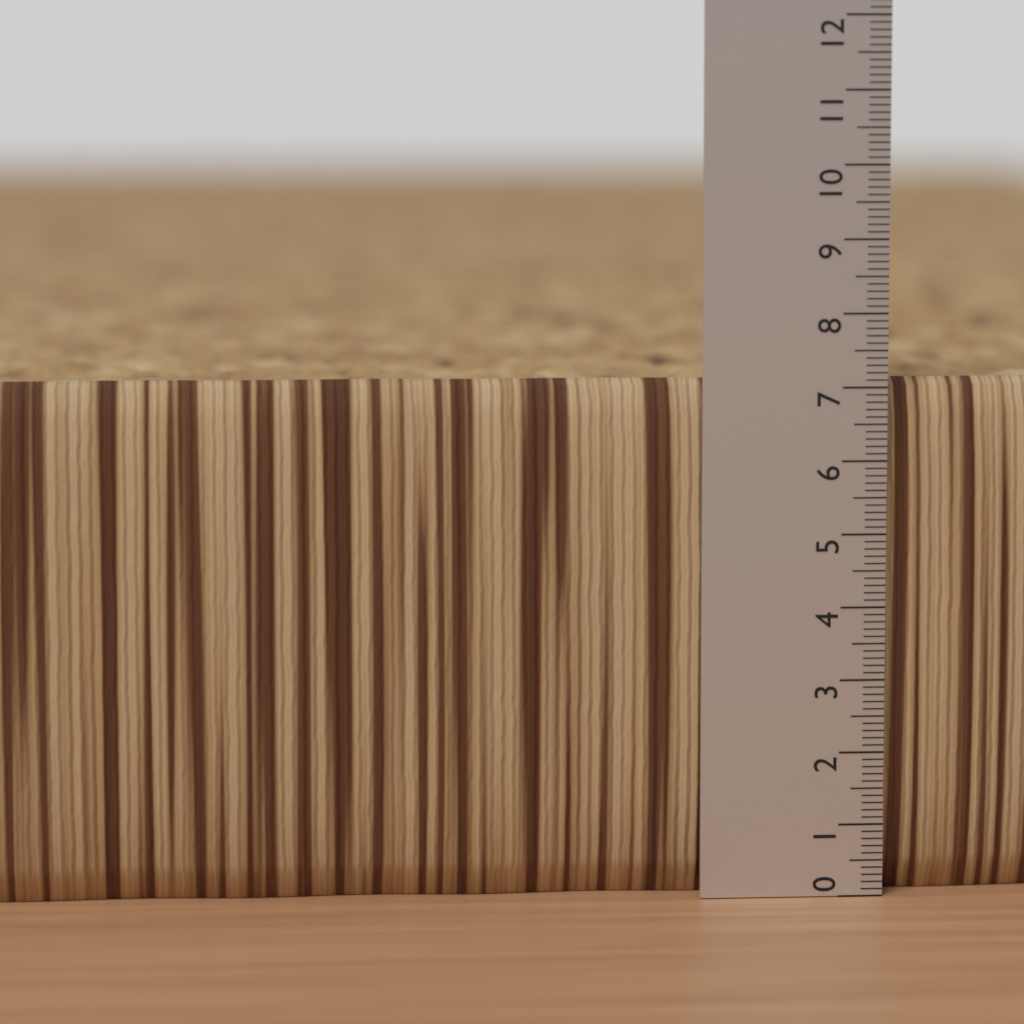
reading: 7.1 (no unit)
